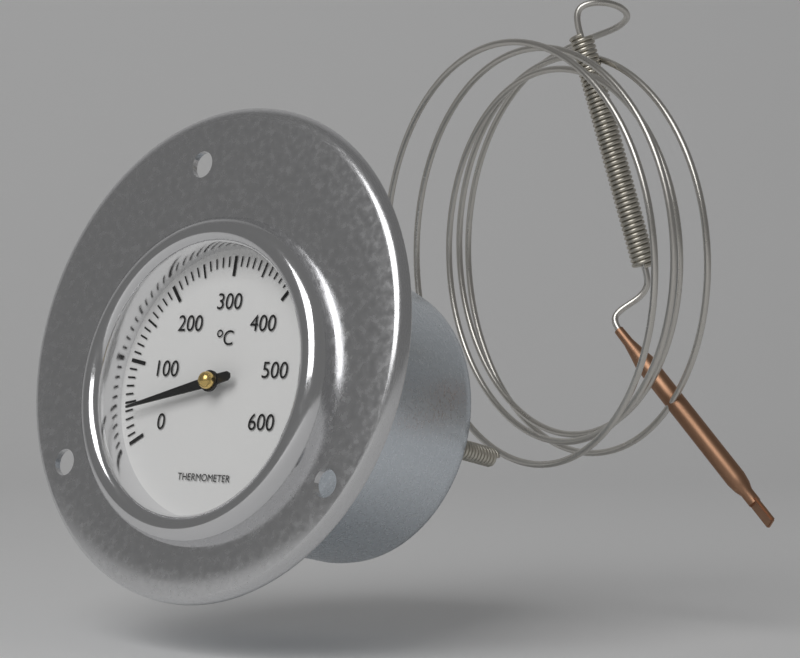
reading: 40 °C
